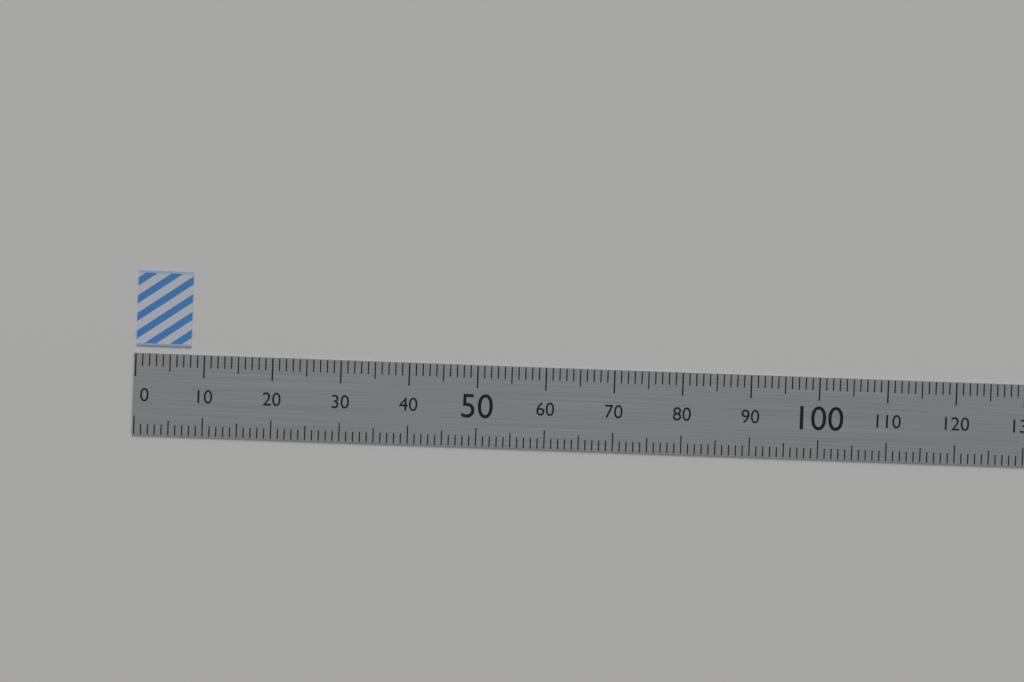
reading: 8 (no unit)
